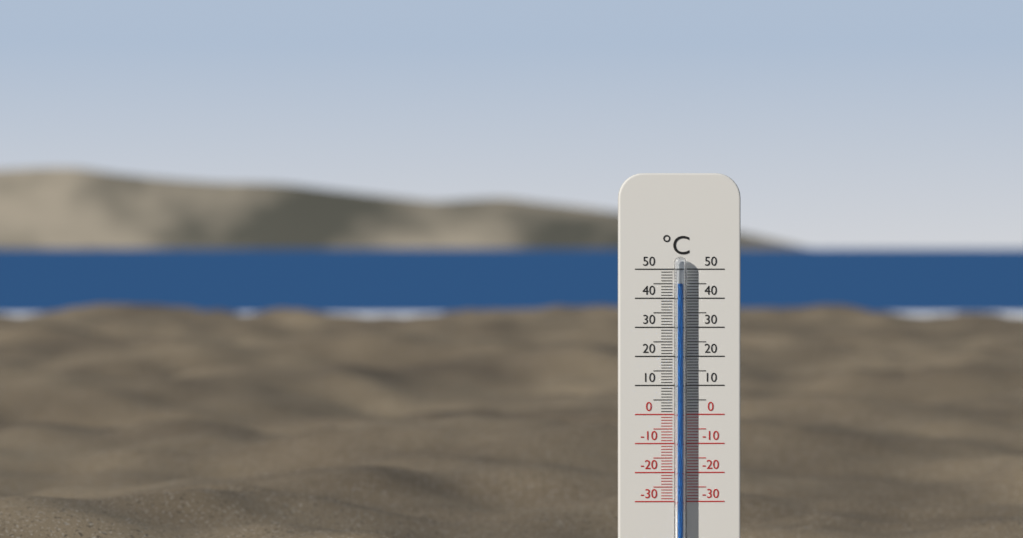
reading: 45 °C
